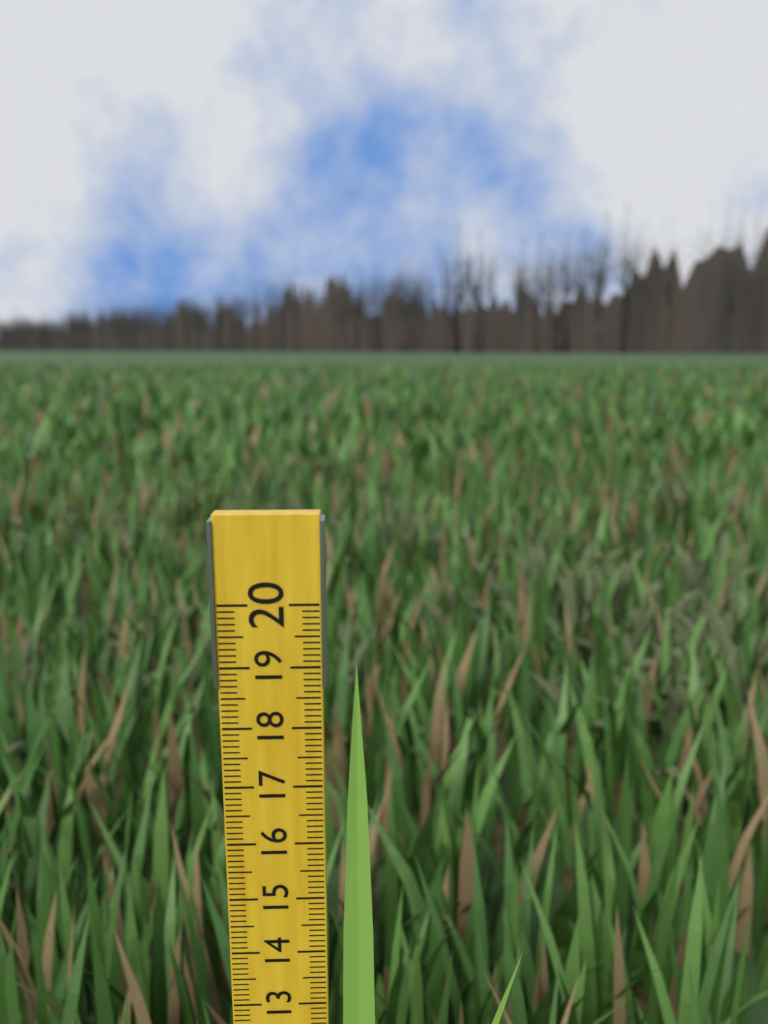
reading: 19.1 (no unit)
